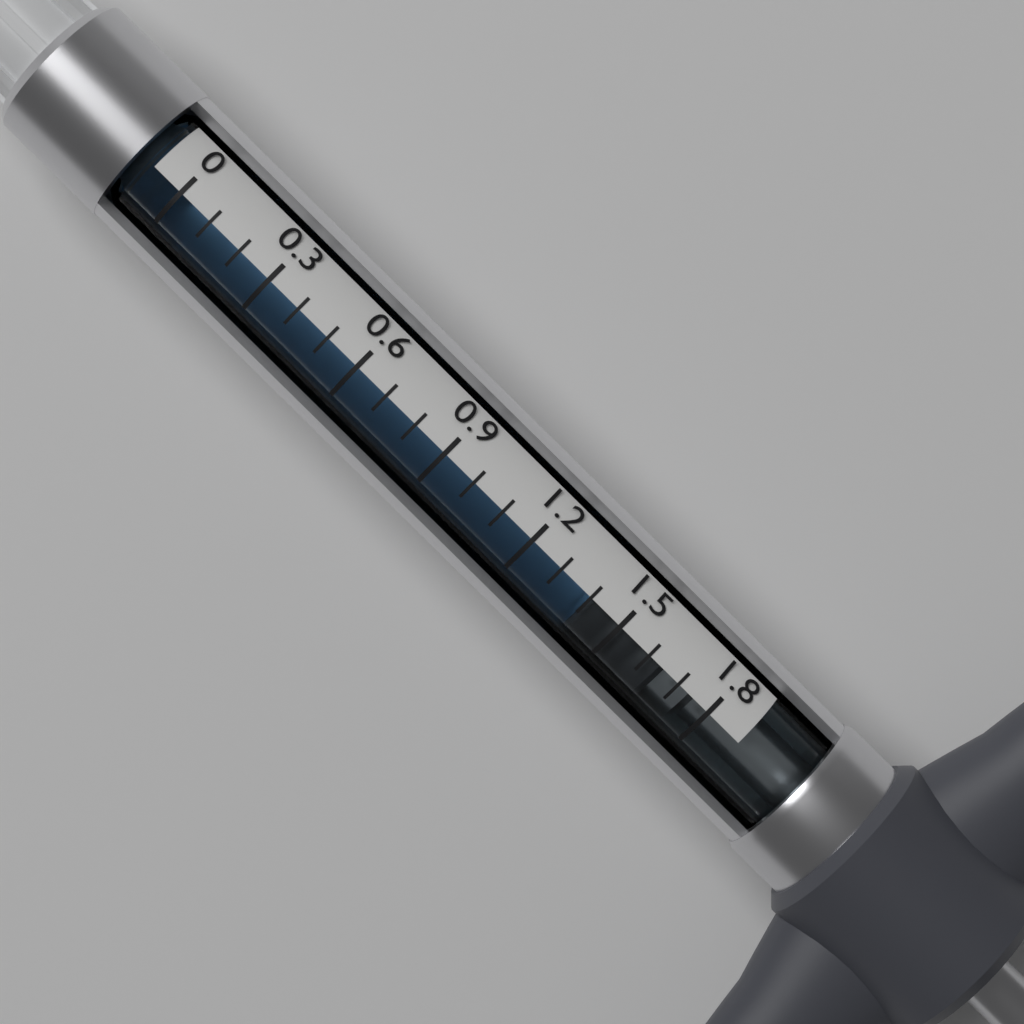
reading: 1.4 (no unit)
